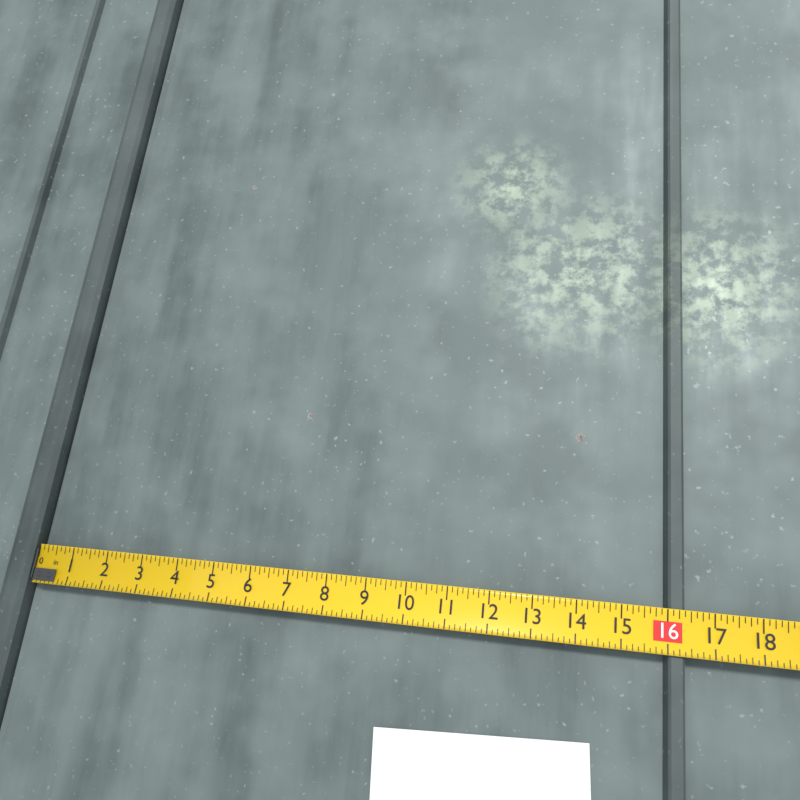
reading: 16.375 in
